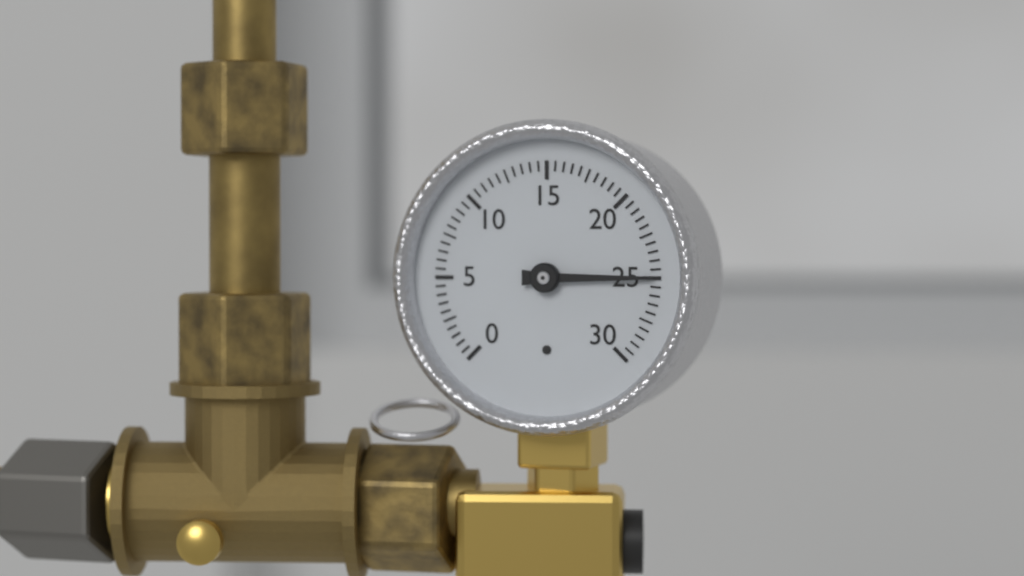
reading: 25.0 (no unit)
